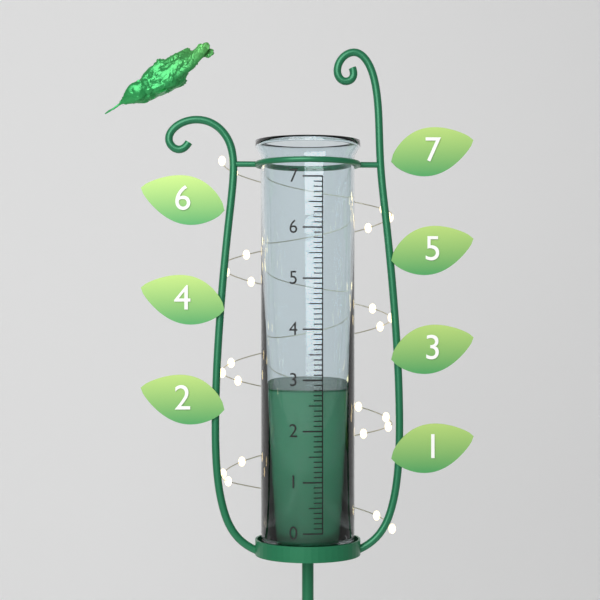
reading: 2.8 (no unit)
